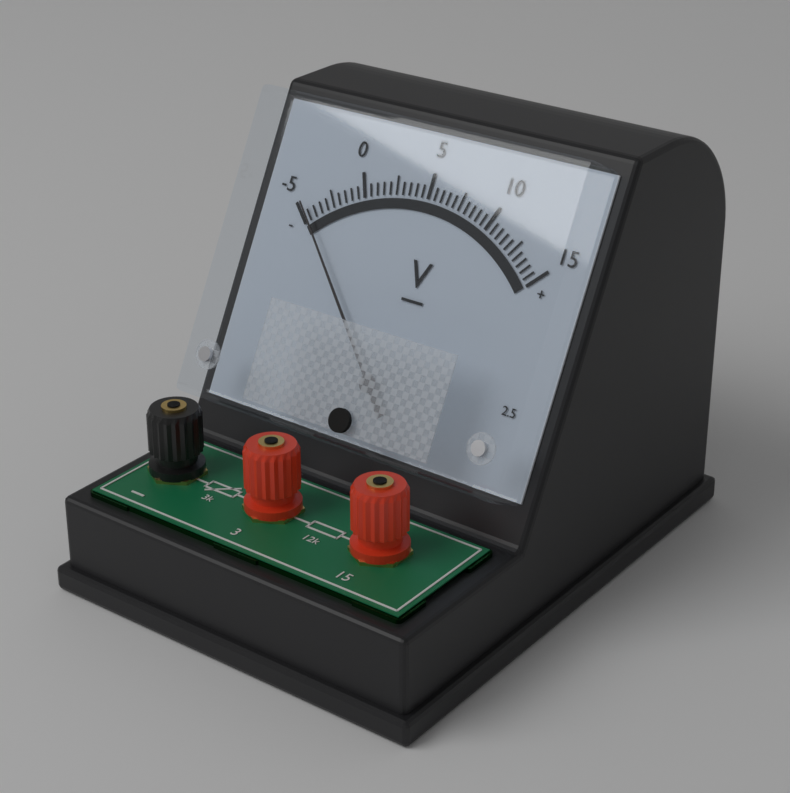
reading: -4.5 V
